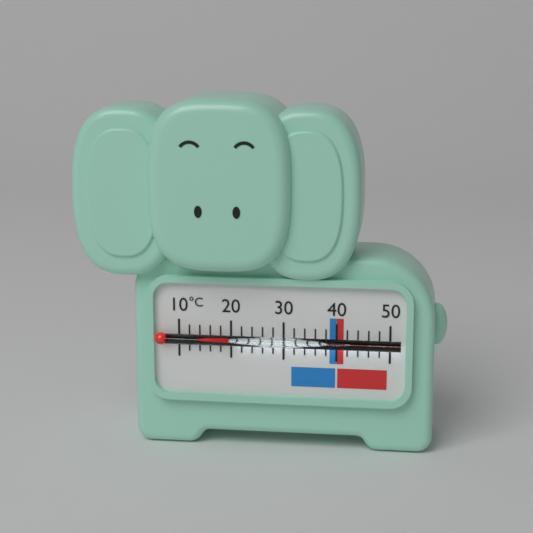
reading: 20 °C
